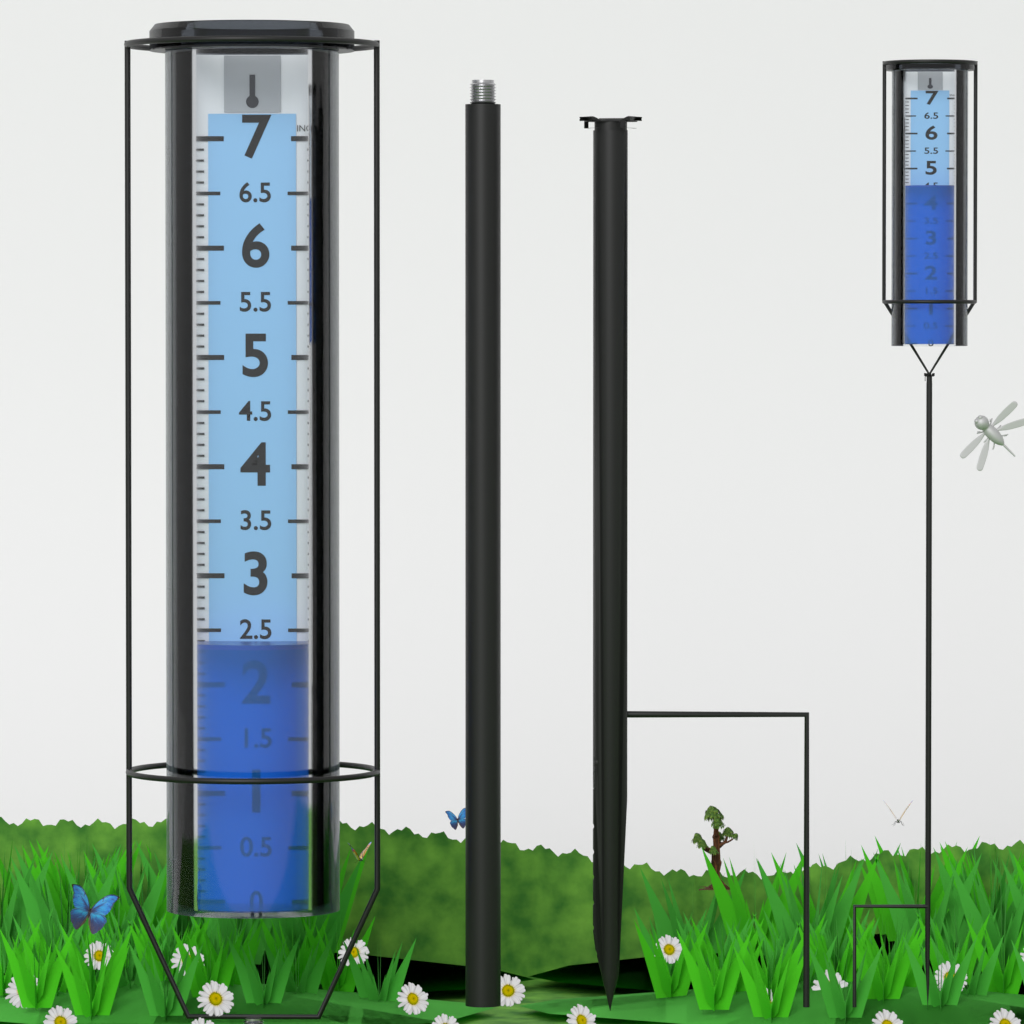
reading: 2.4 in
